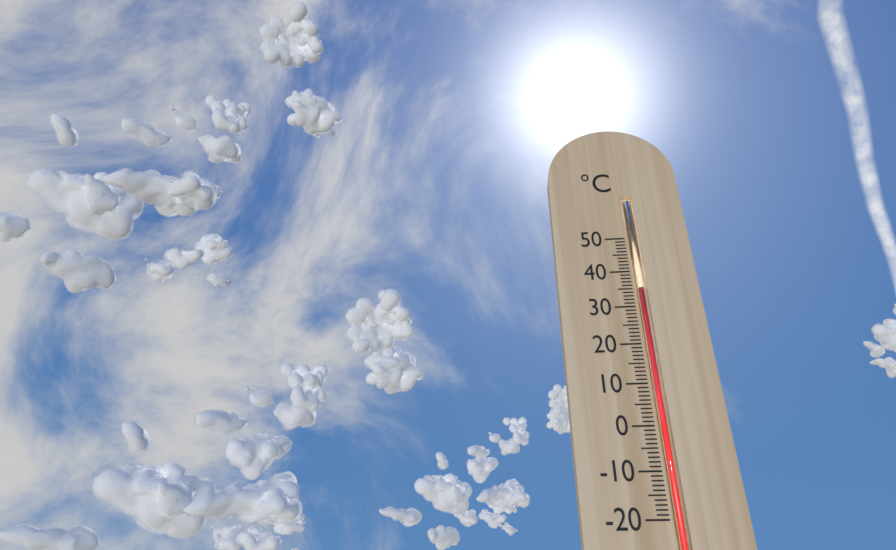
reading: 35 °C
